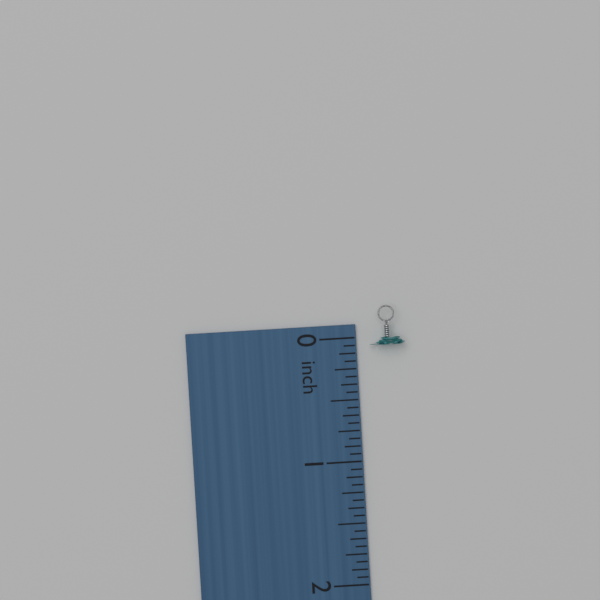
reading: 0.0625 inch
